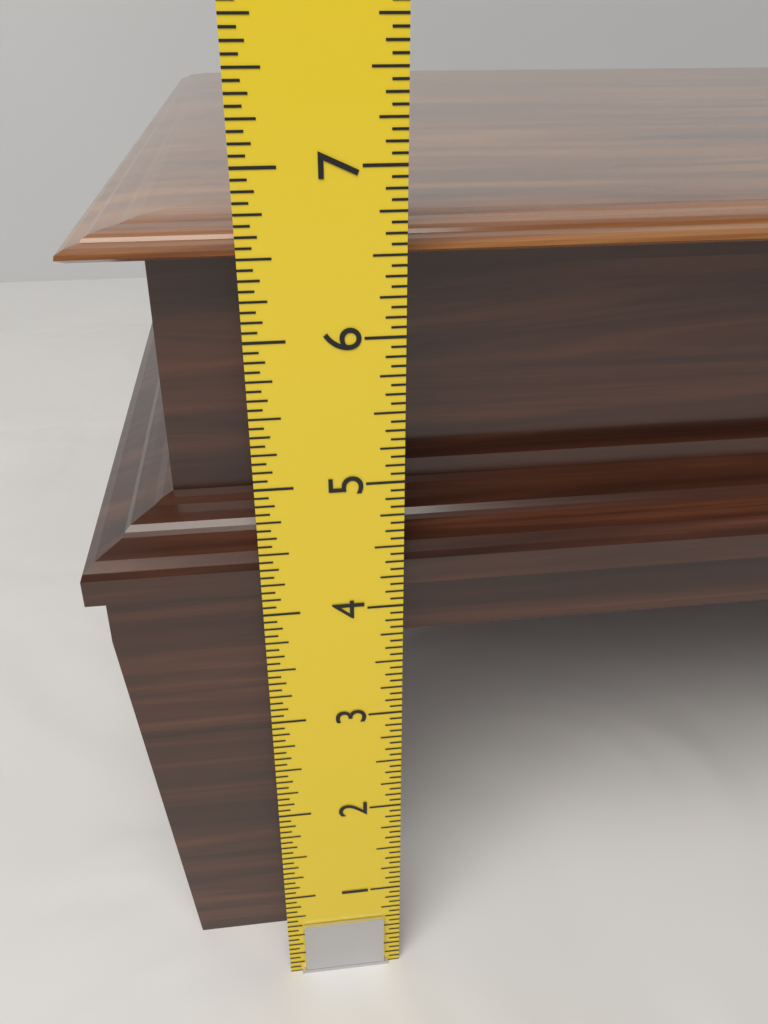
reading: 6.6250 in
